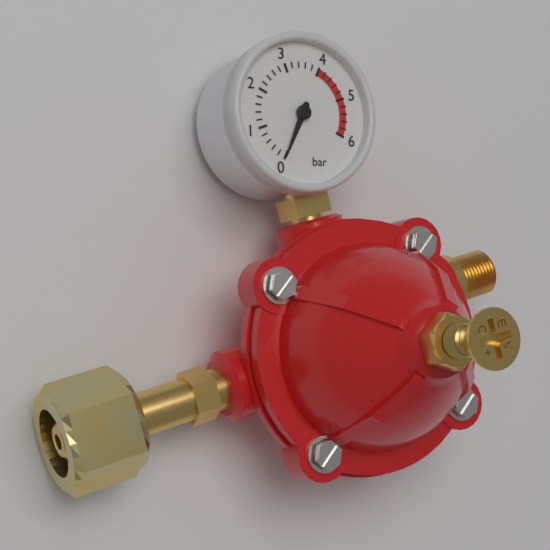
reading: 0.0 bar
